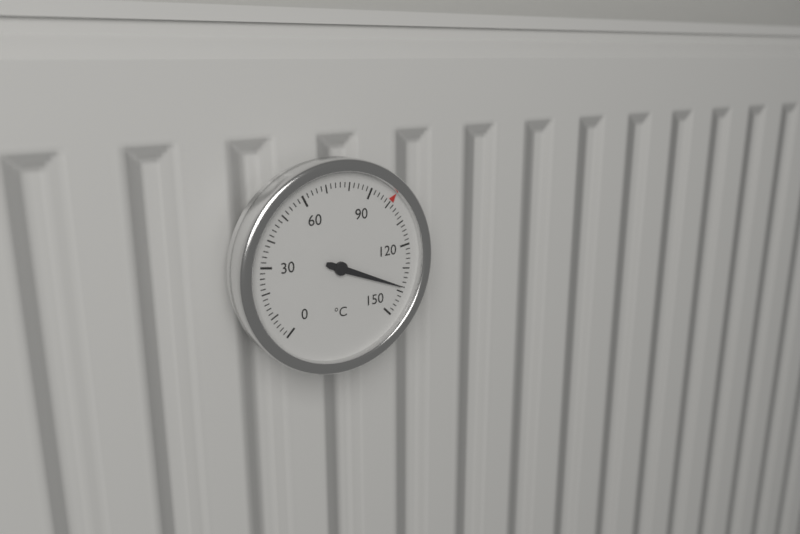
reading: 138 °C
